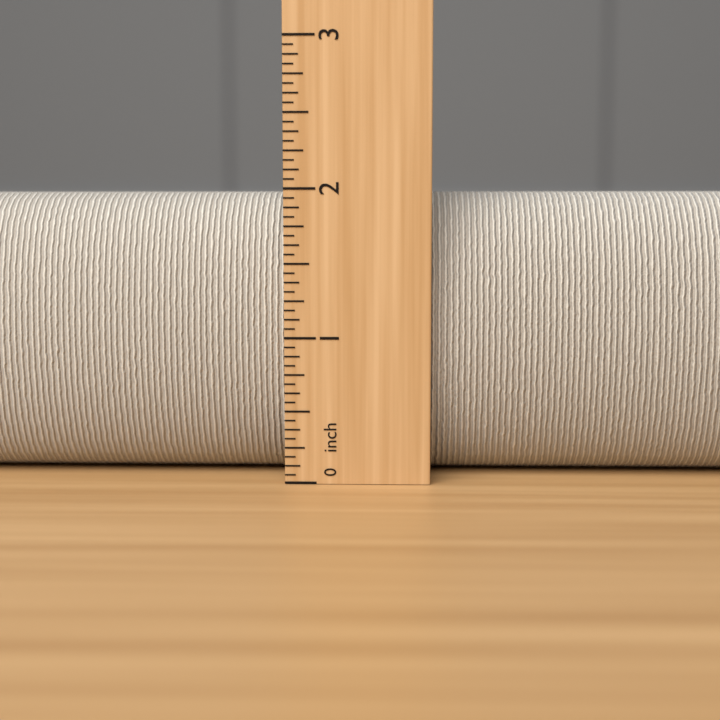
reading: 2.0000 inch
